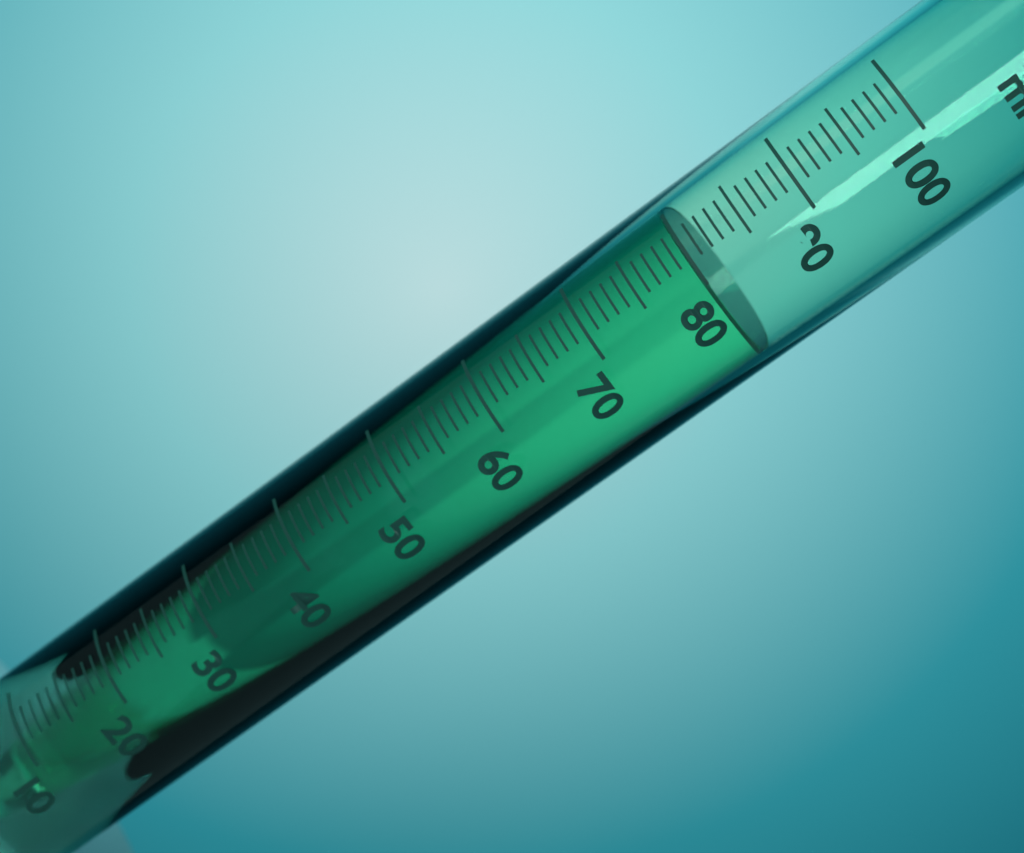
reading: 80 ml
